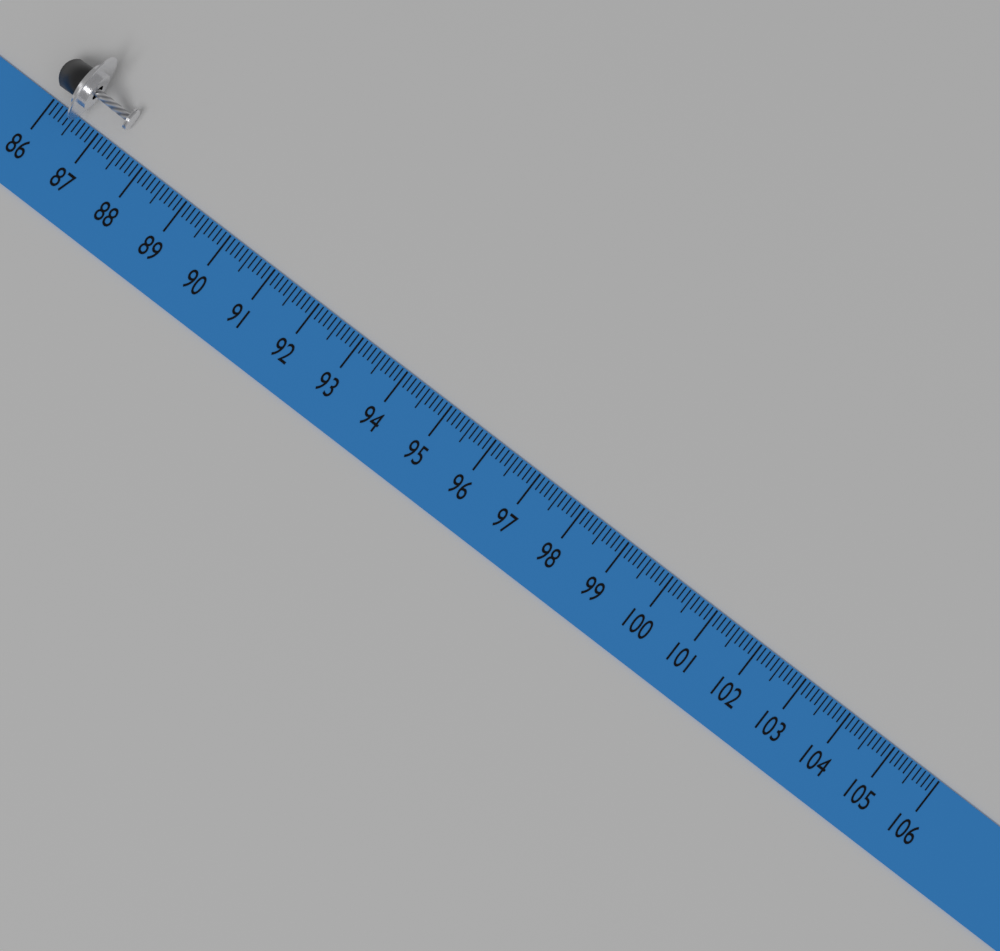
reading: 87.4 (no unit)
